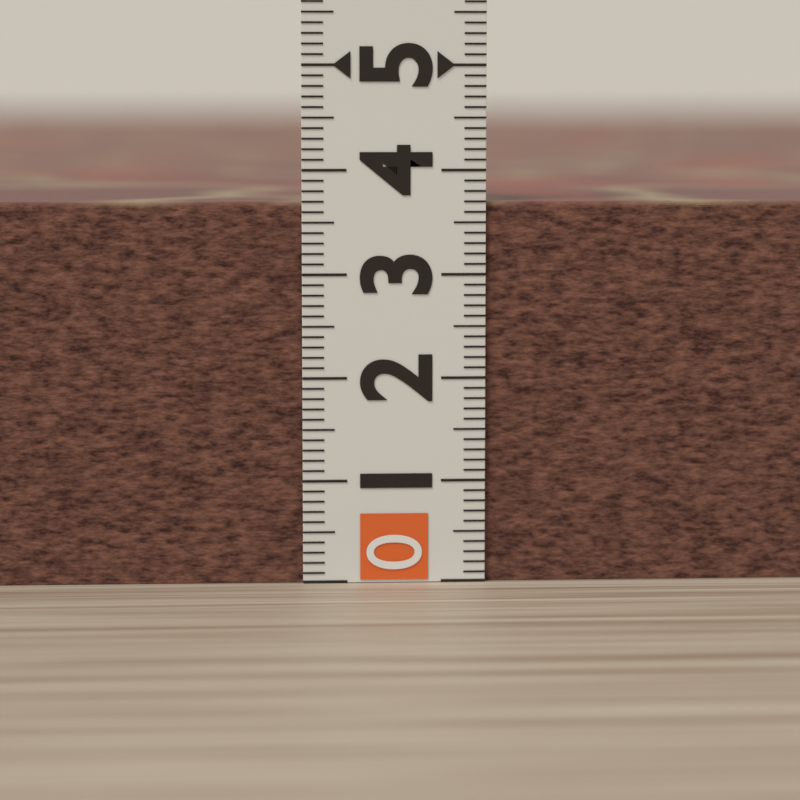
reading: 3.7 (no unit)
